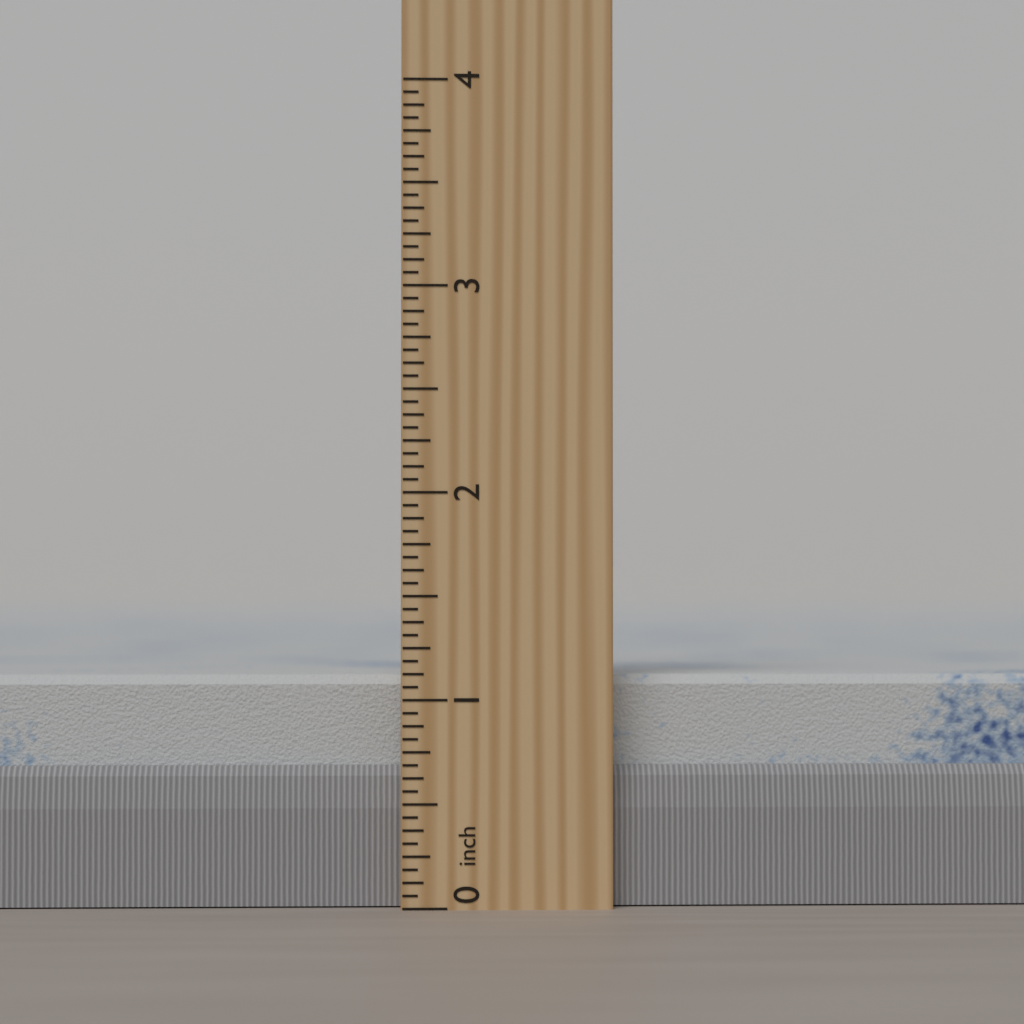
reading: 1.1250 inch
